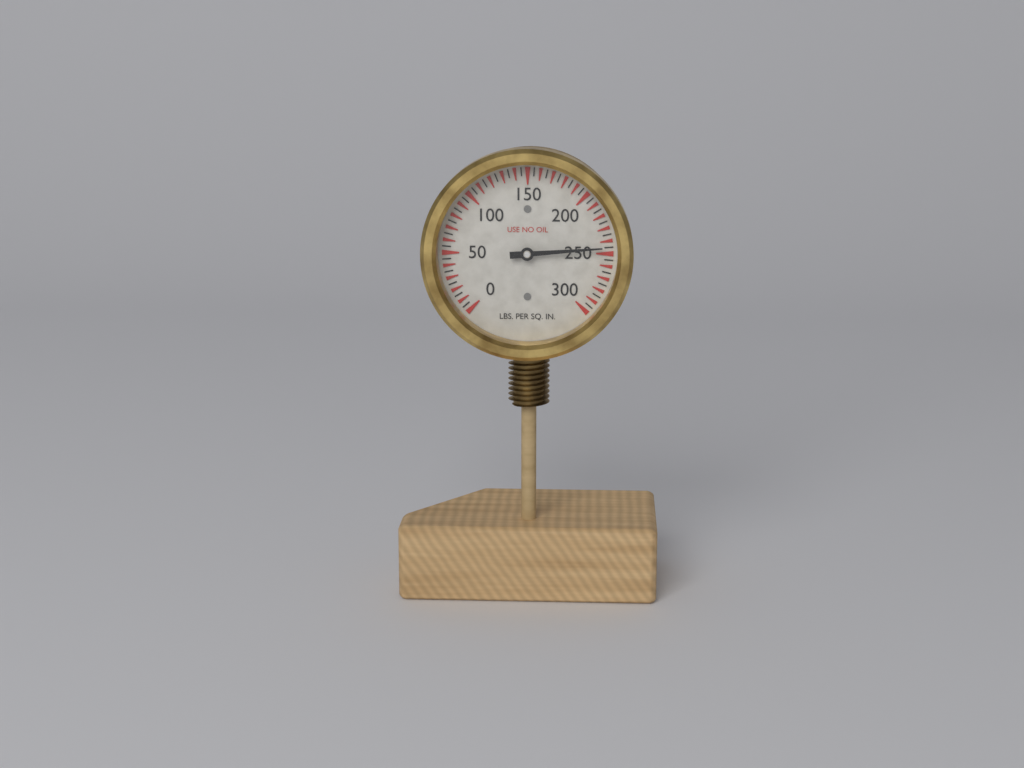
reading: 245 psi
